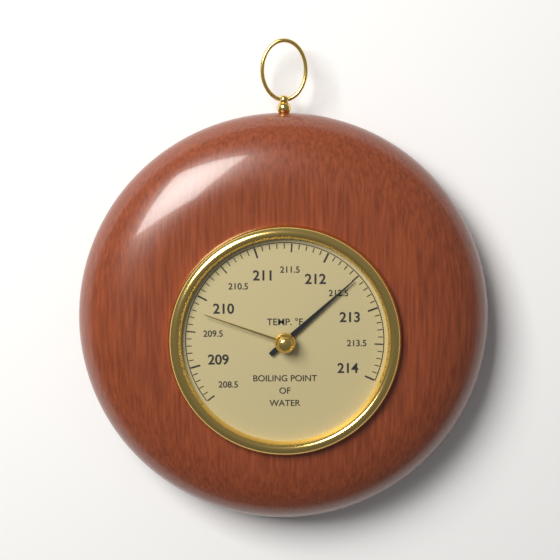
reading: 212.5 °F
